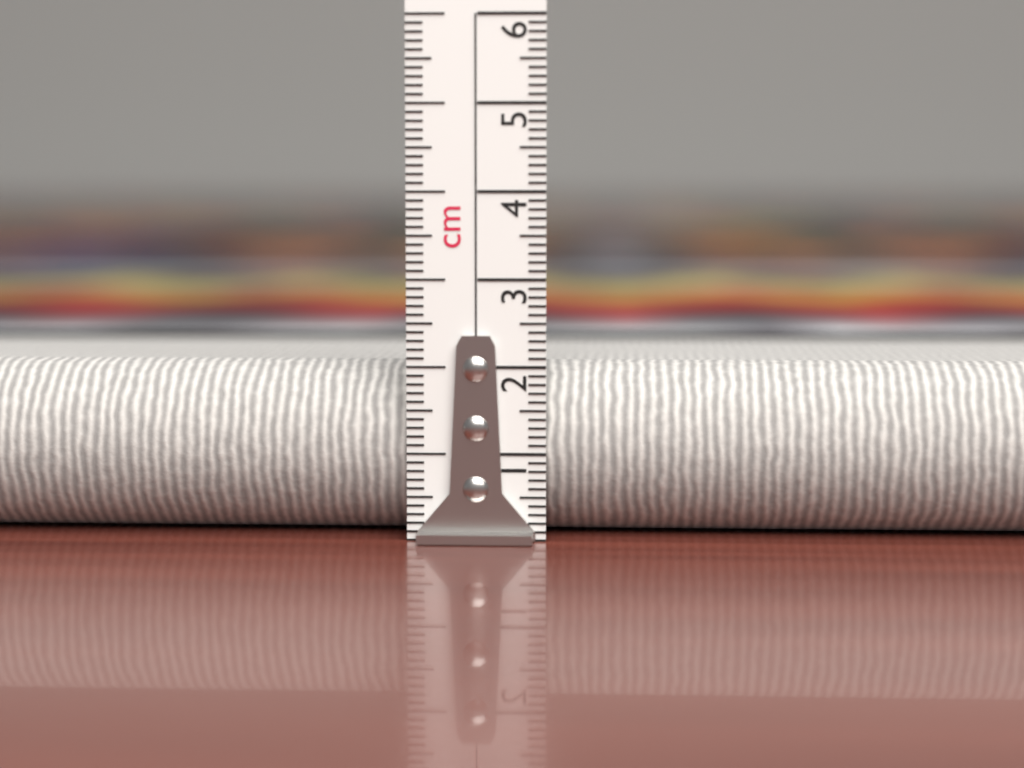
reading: 2.0 cm
